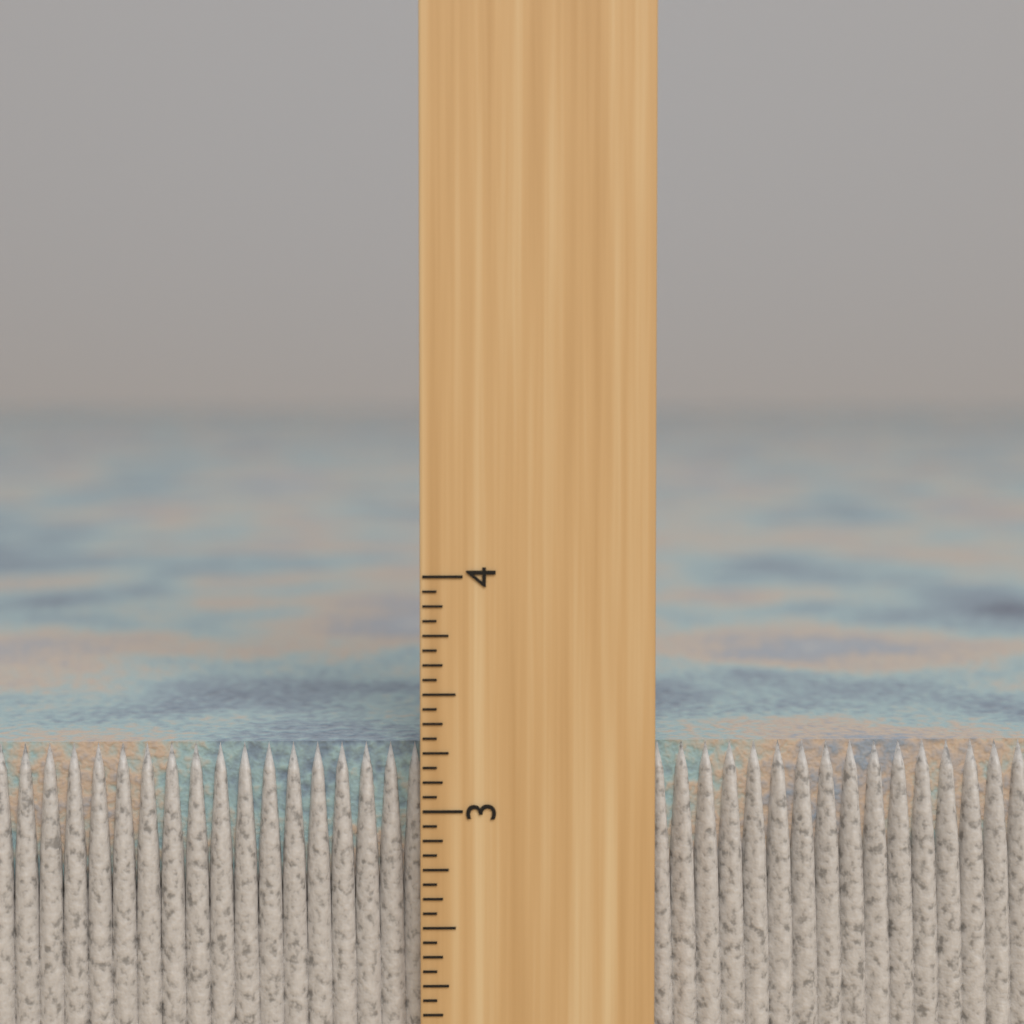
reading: 3.2500 inch
